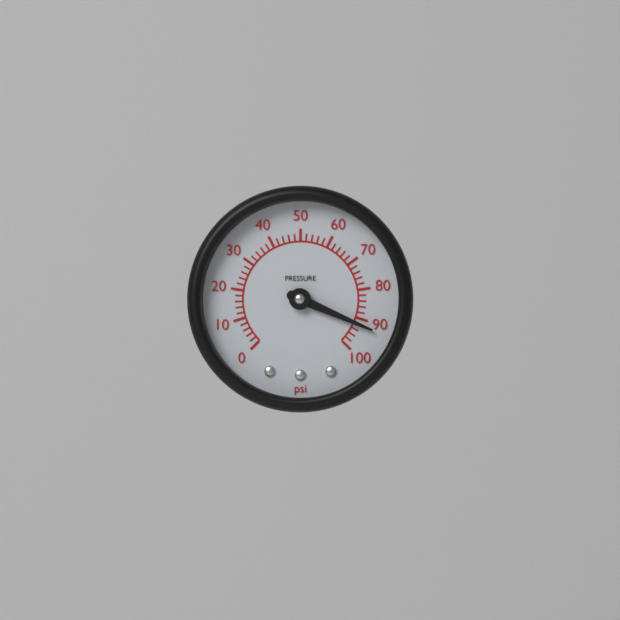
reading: 92 psi
